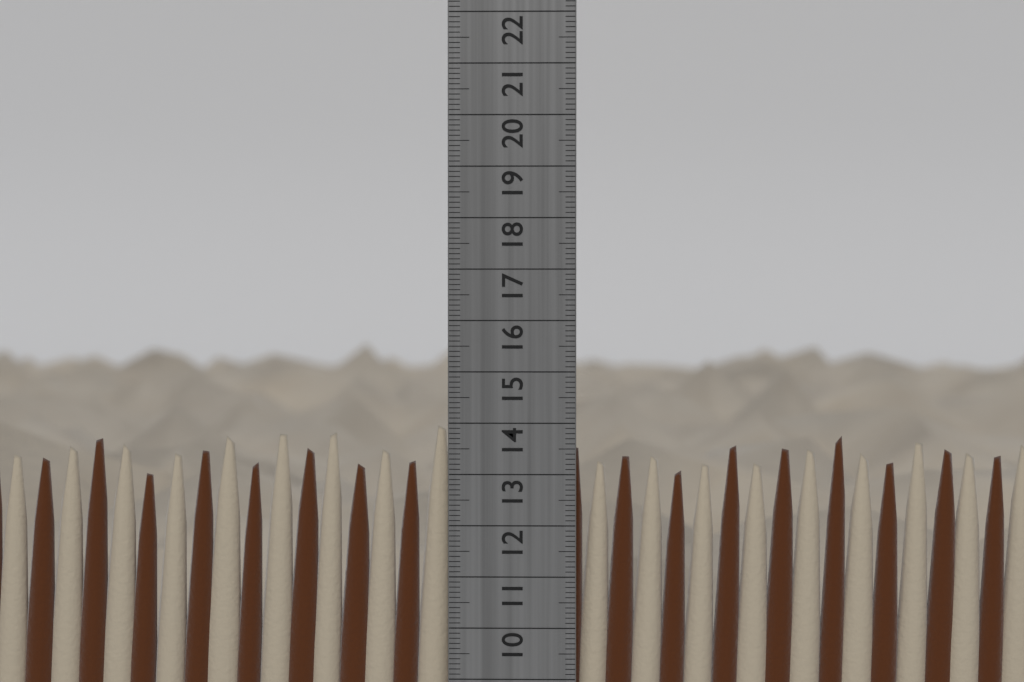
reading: 14.0 cm
